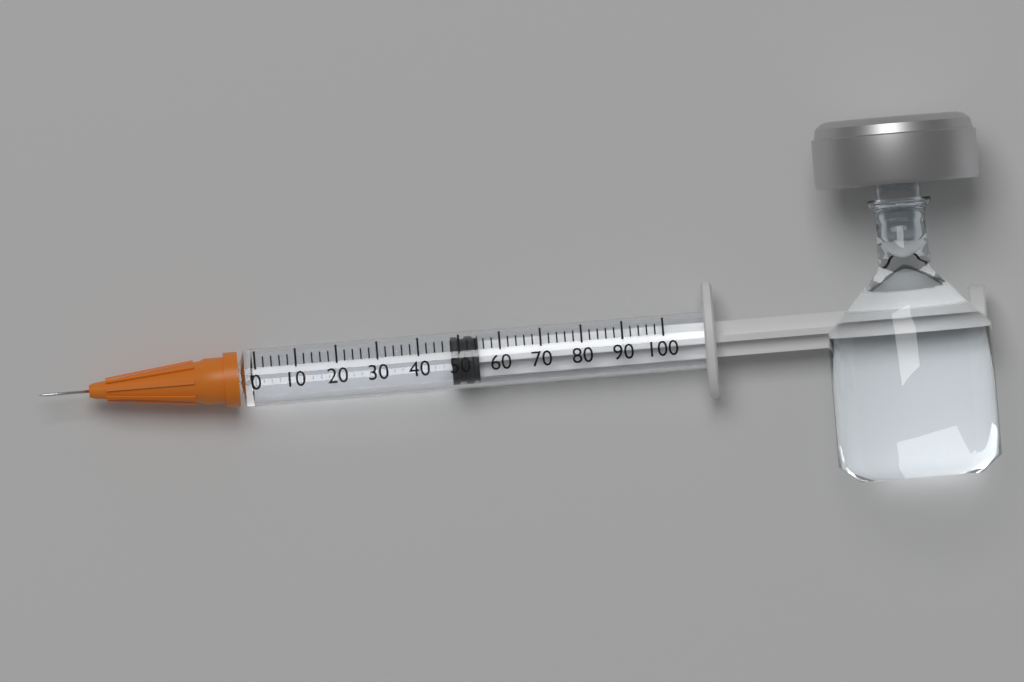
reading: 48 (no unit)
